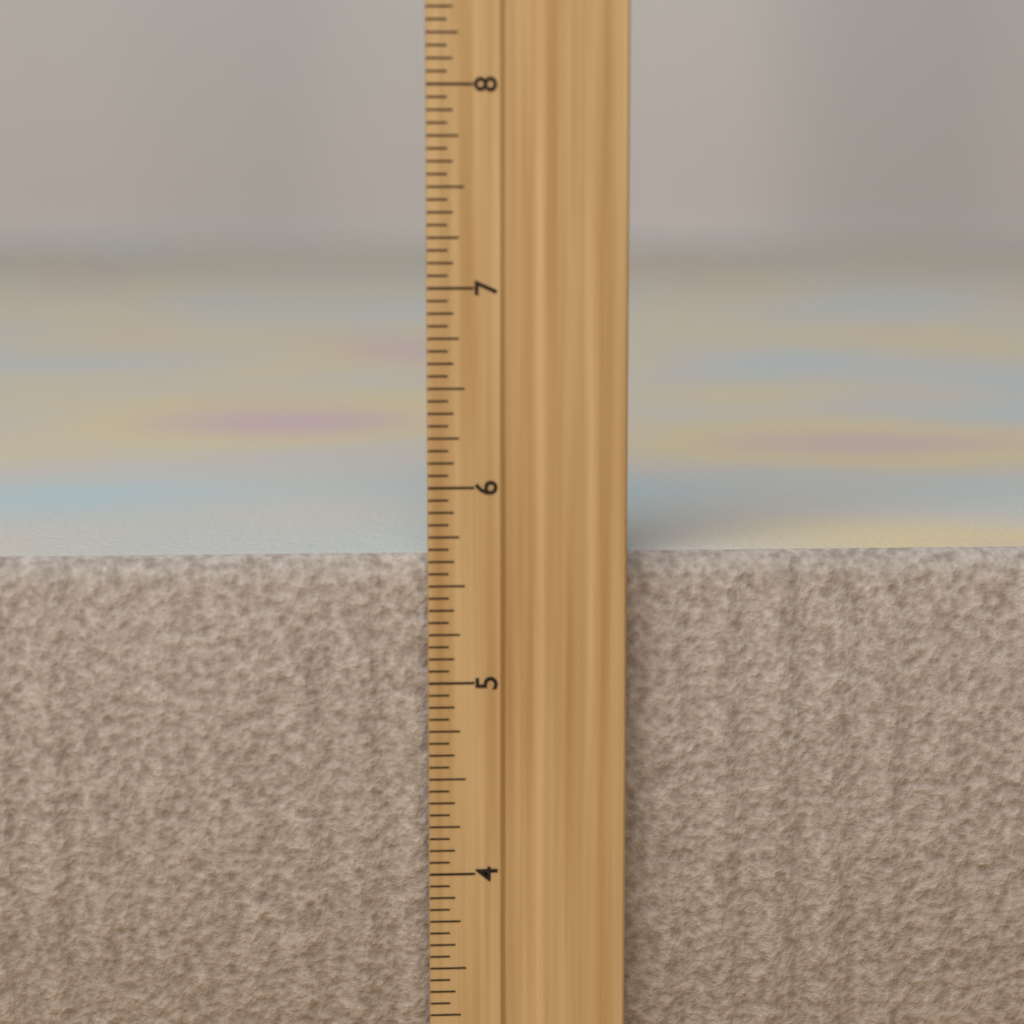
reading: 5.6250 inch
